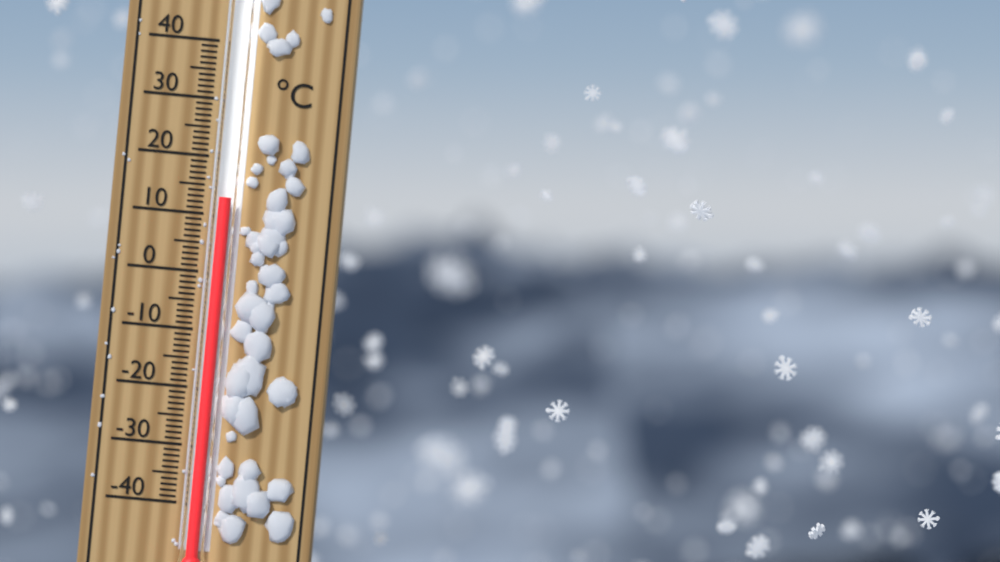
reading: 13 °C
